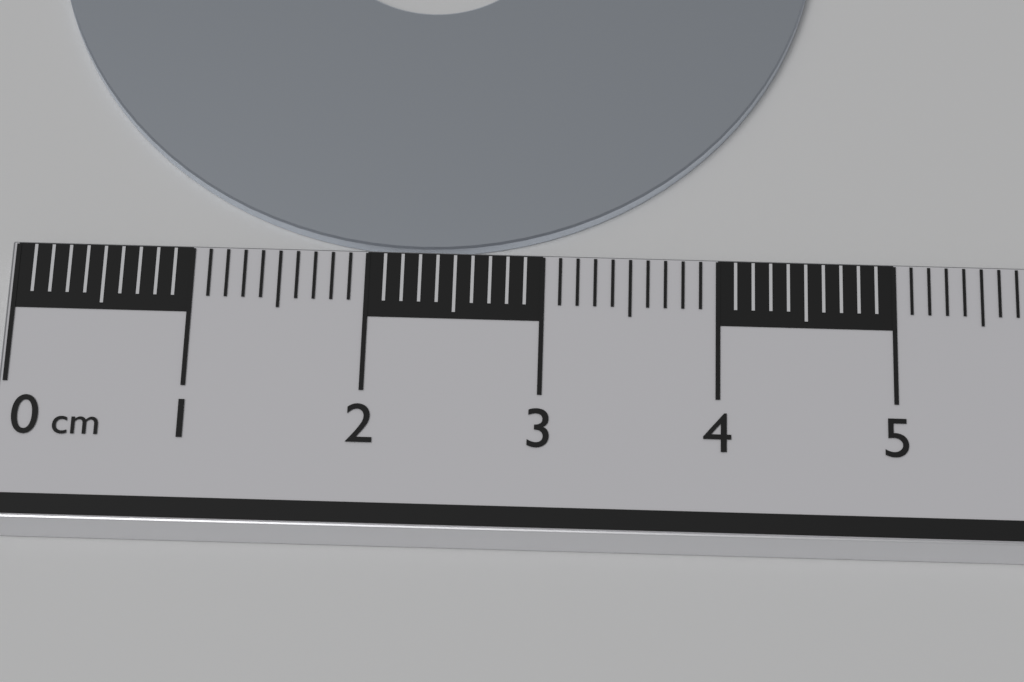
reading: 4.6 cm
